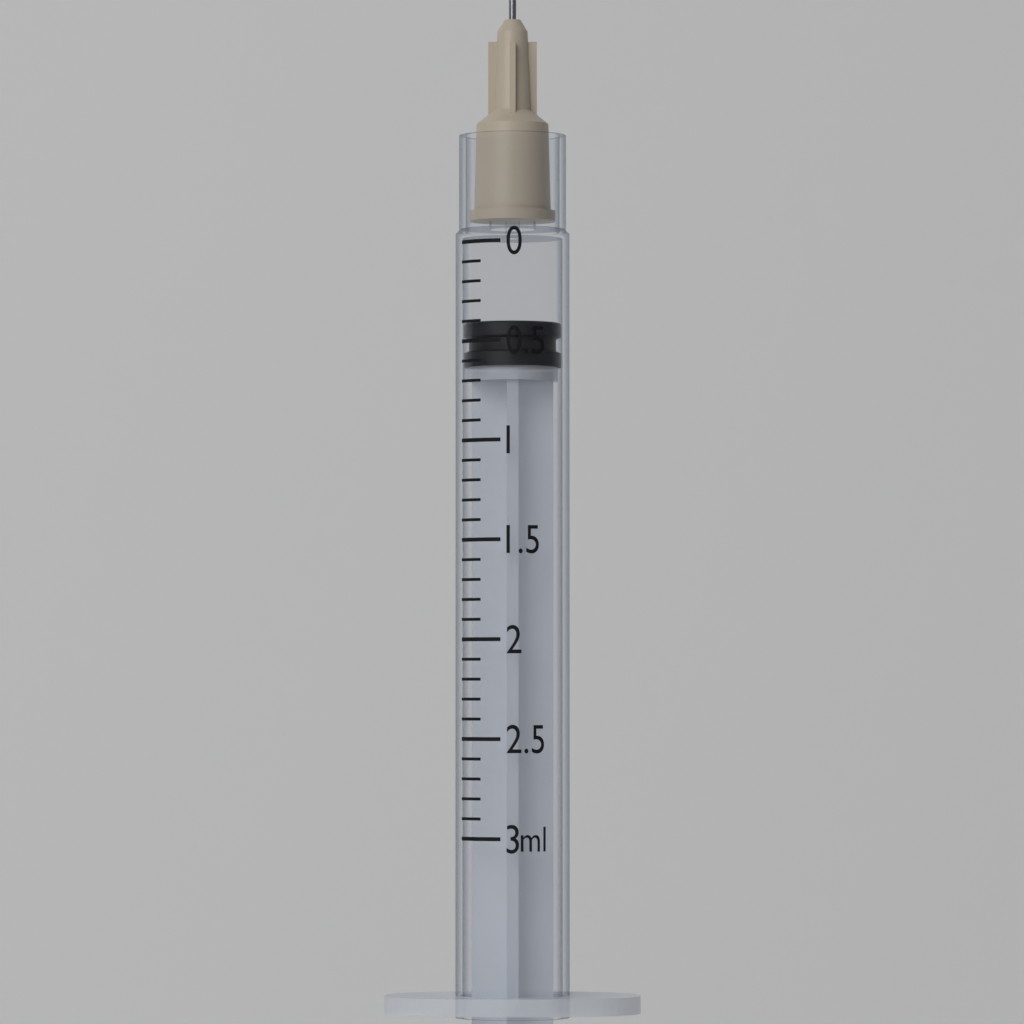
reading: 0.4 ml
